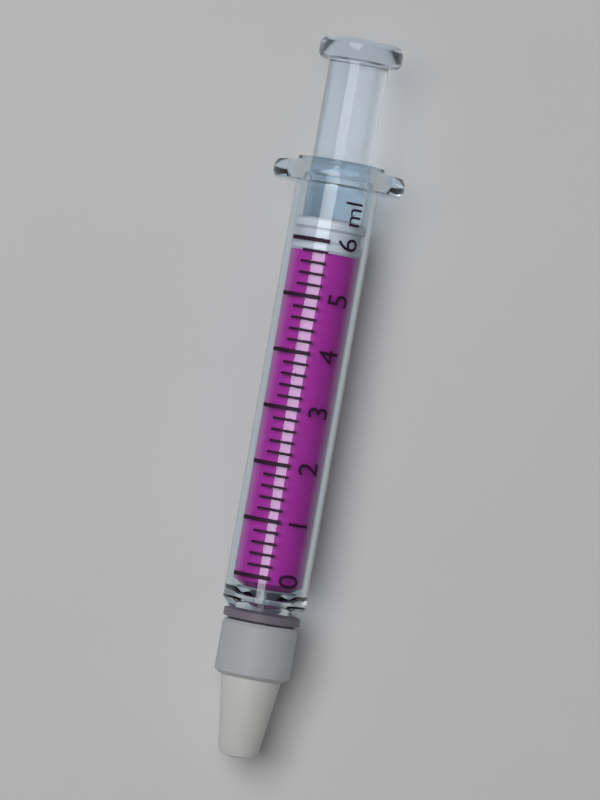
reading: 5.8 ml
